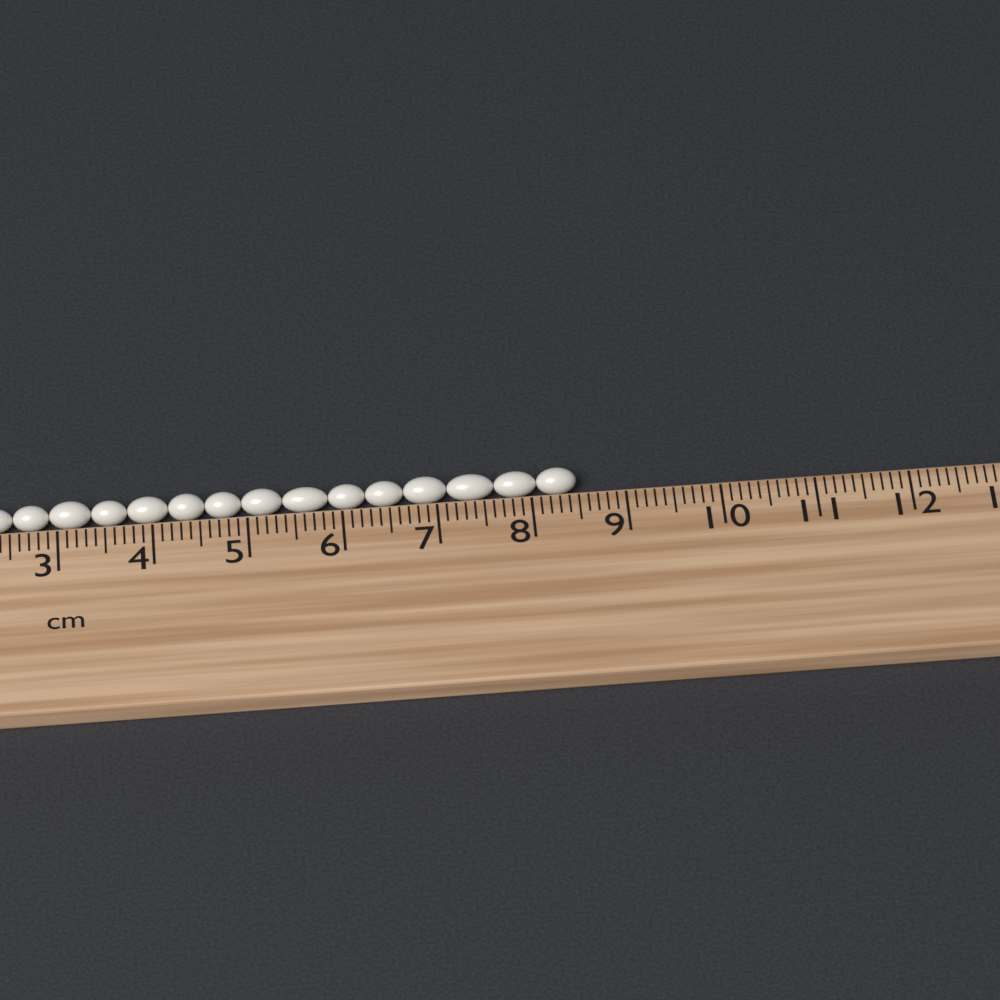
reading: 8.5 cm
